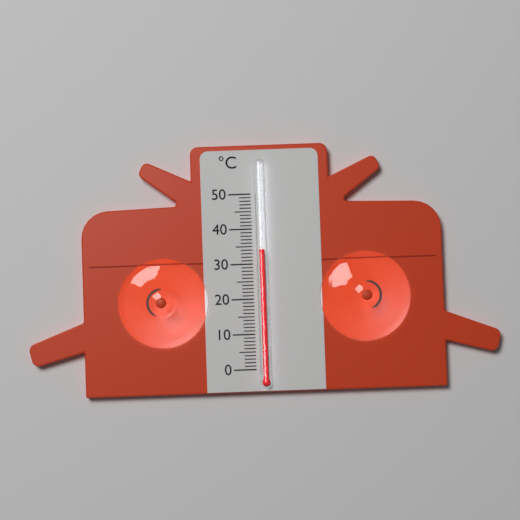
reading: 34 °C
